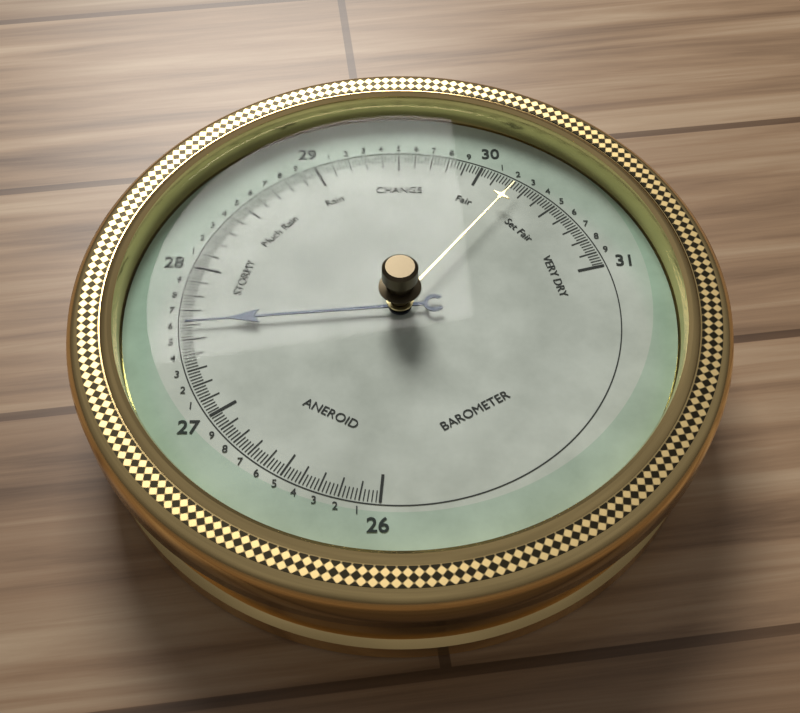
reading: 27.60 (no unit)
